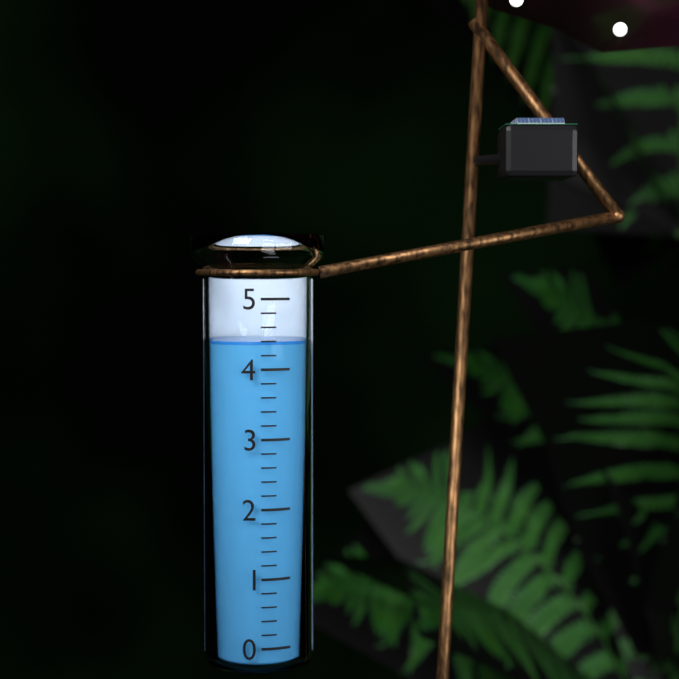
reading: 4.4 (no unit)
